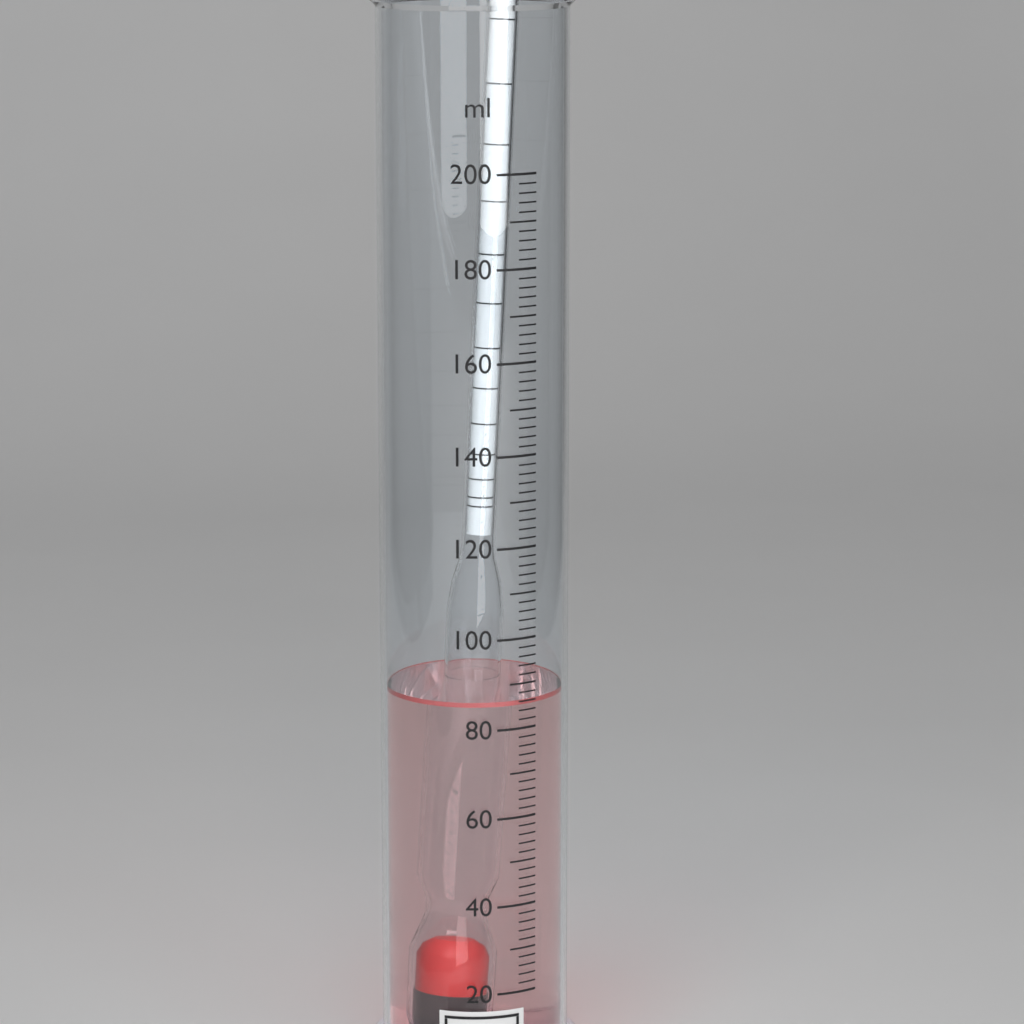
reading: 86 ml
